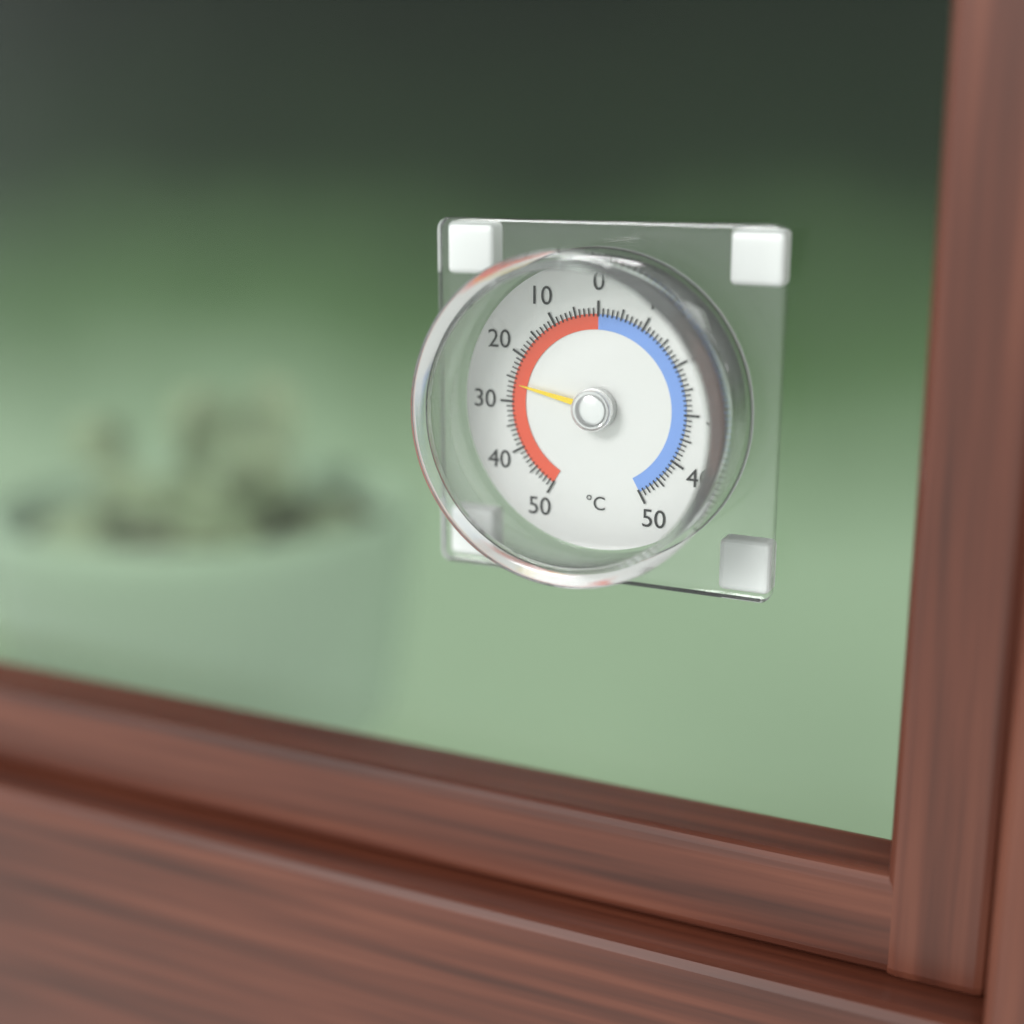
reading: 26 °C
